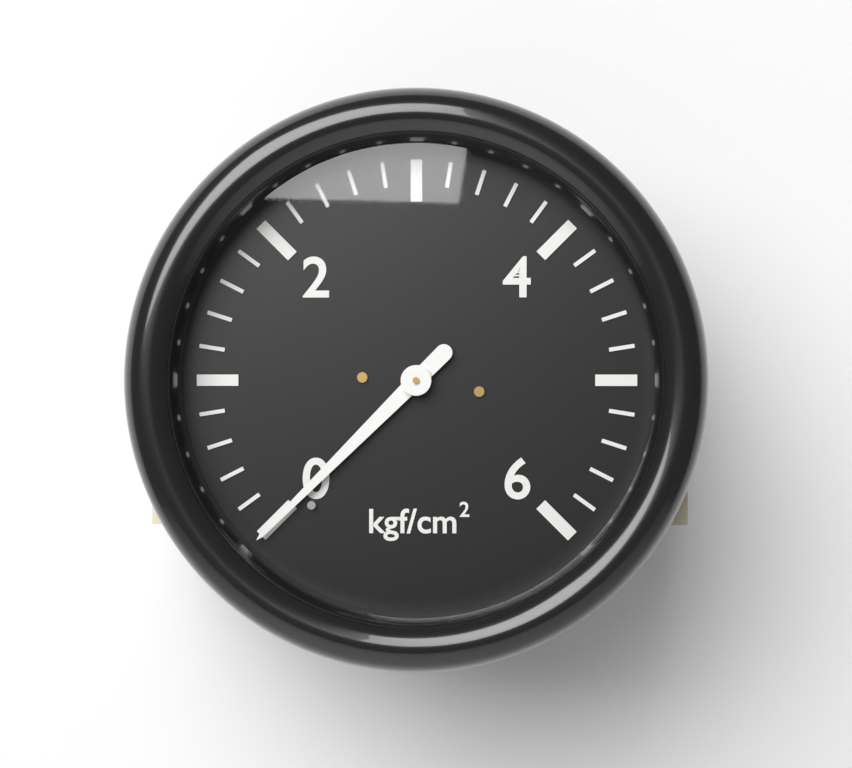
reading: 0.0 kgf/cm²
